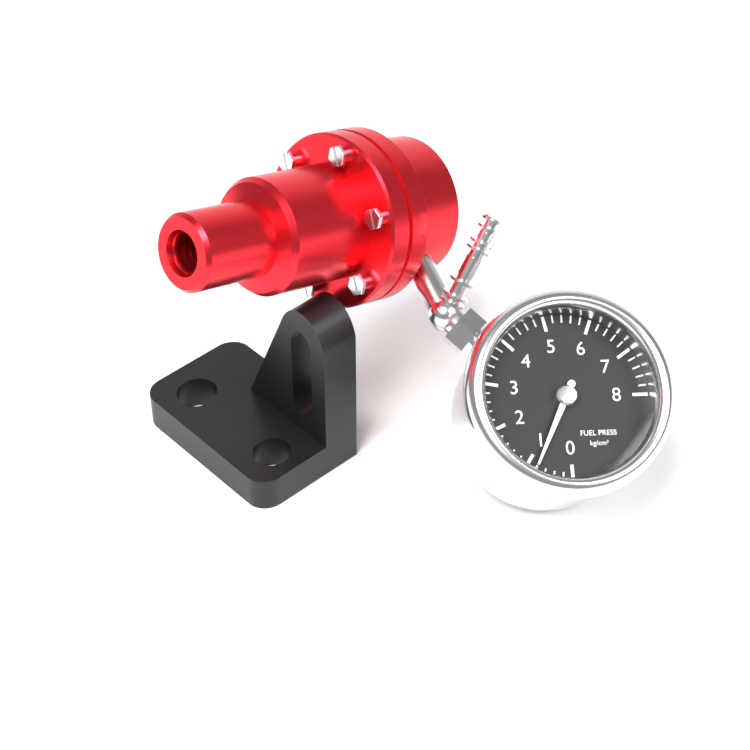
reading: 0.8 kg/cm²
